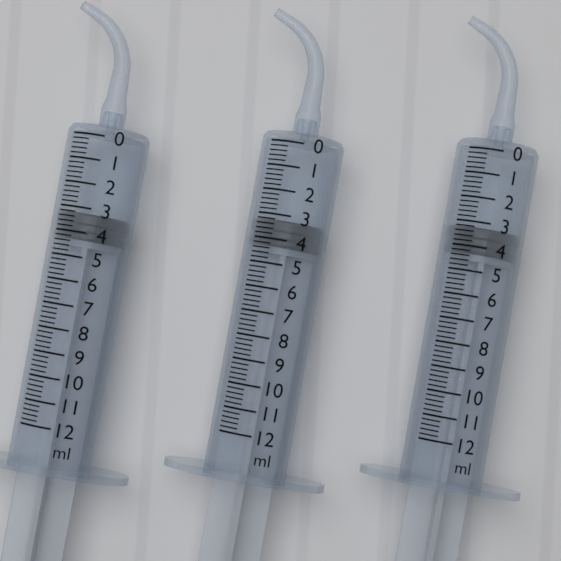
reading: 3.2 ml
